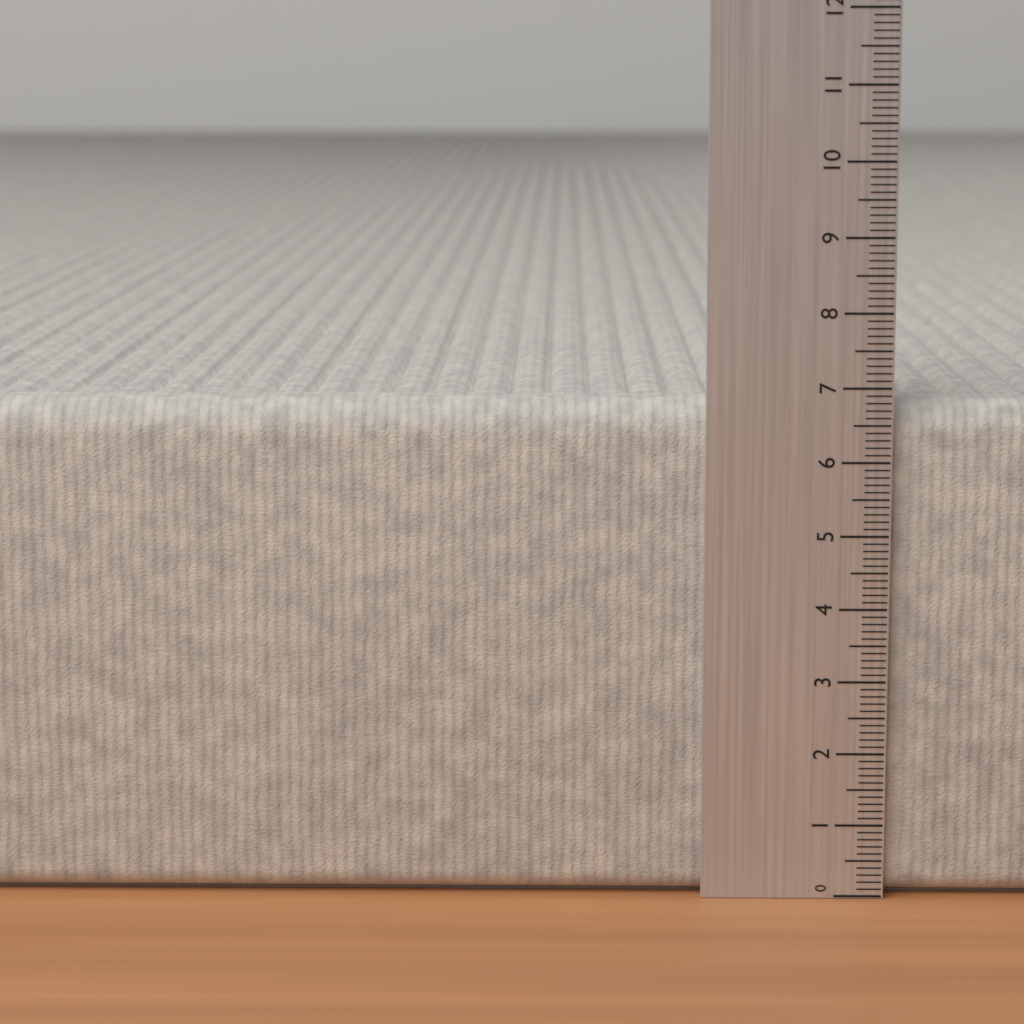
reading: 6.8 (no unit)
